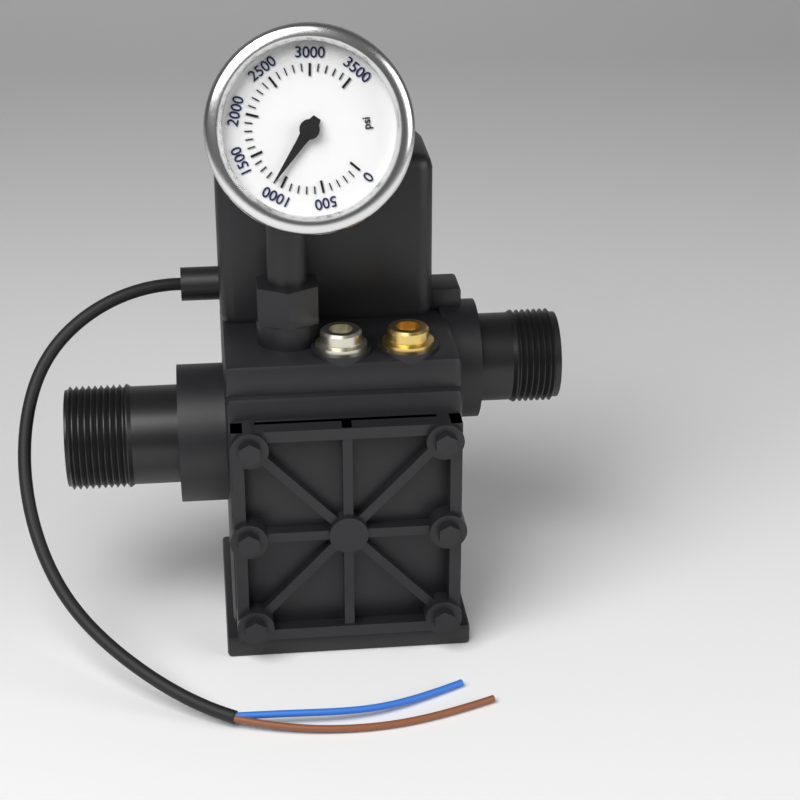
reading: 1100 psi
